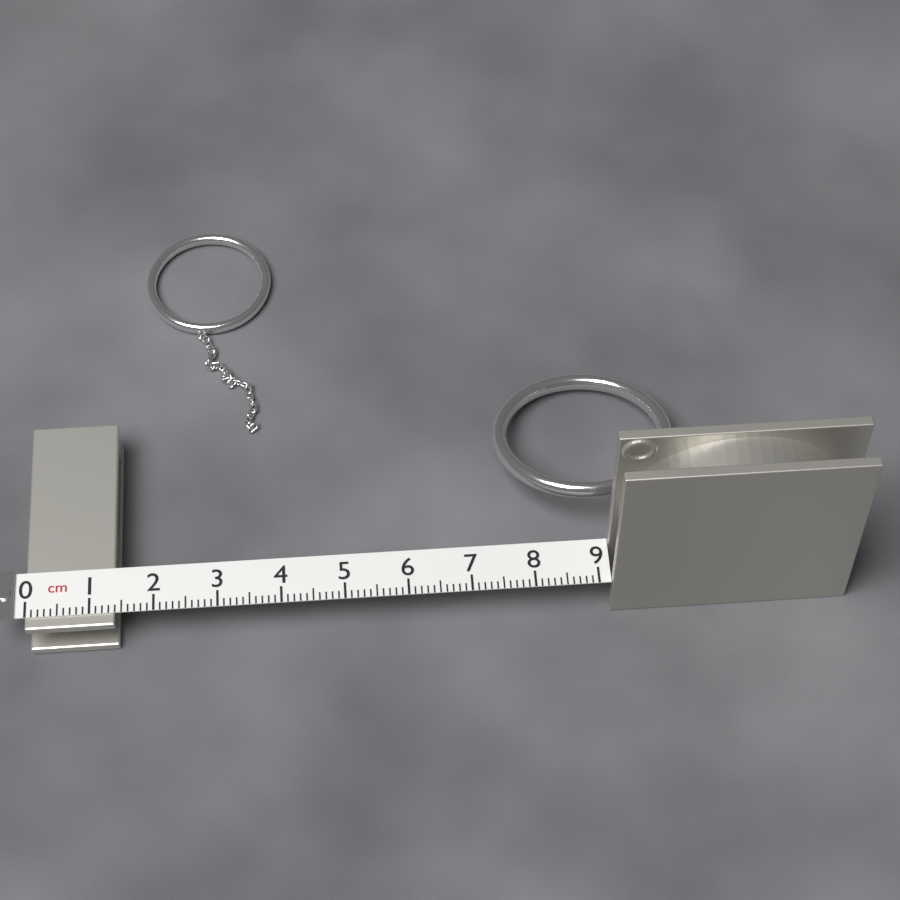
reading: 1.4 cm
